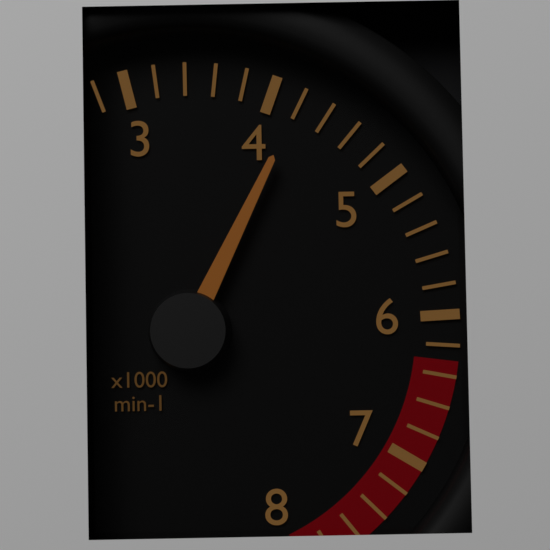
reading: 4200 min-1
